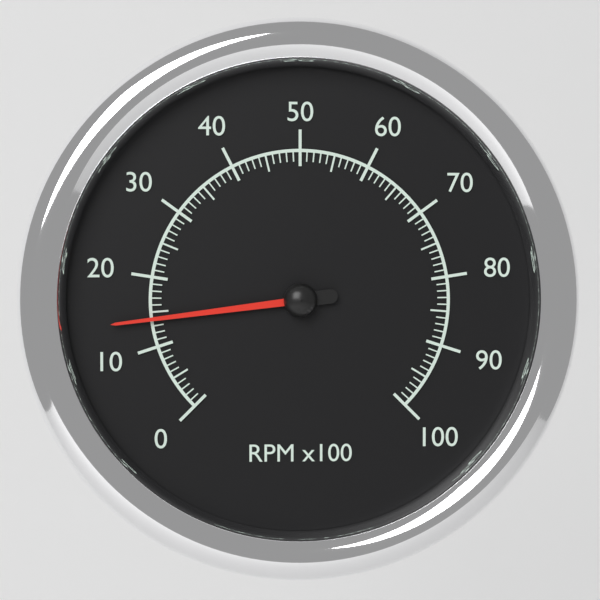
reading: 14 RPM x100
